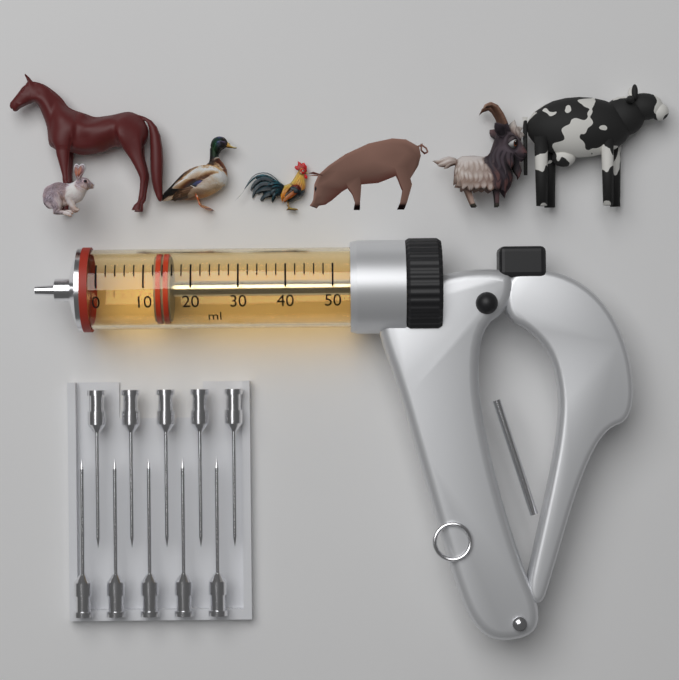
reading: 12 ml
